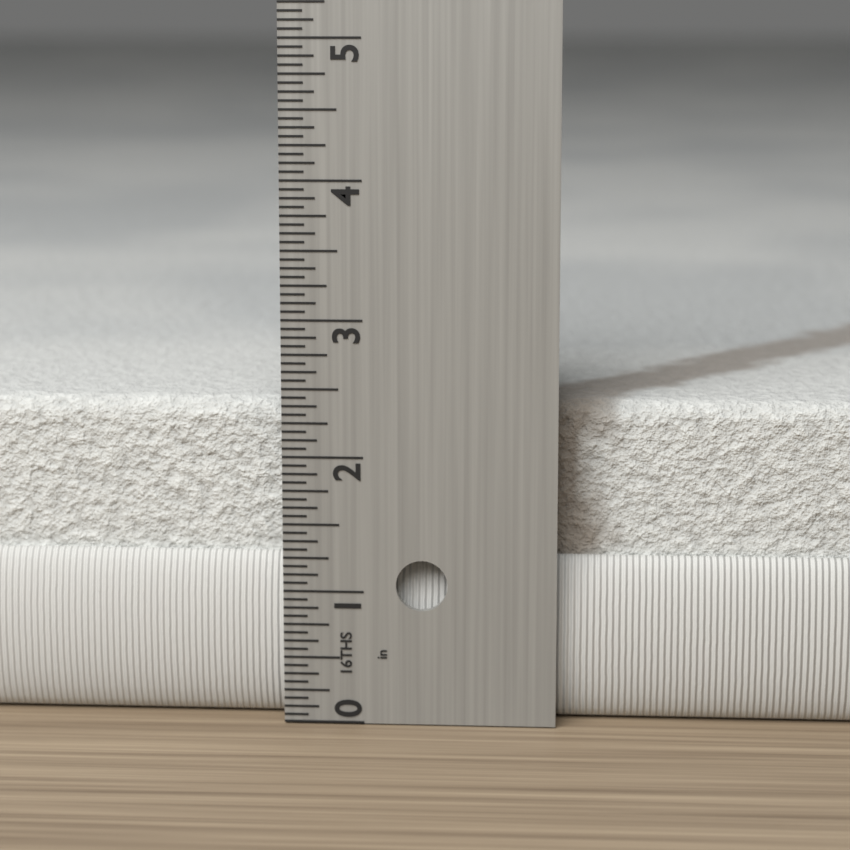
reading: 2.3750 in
